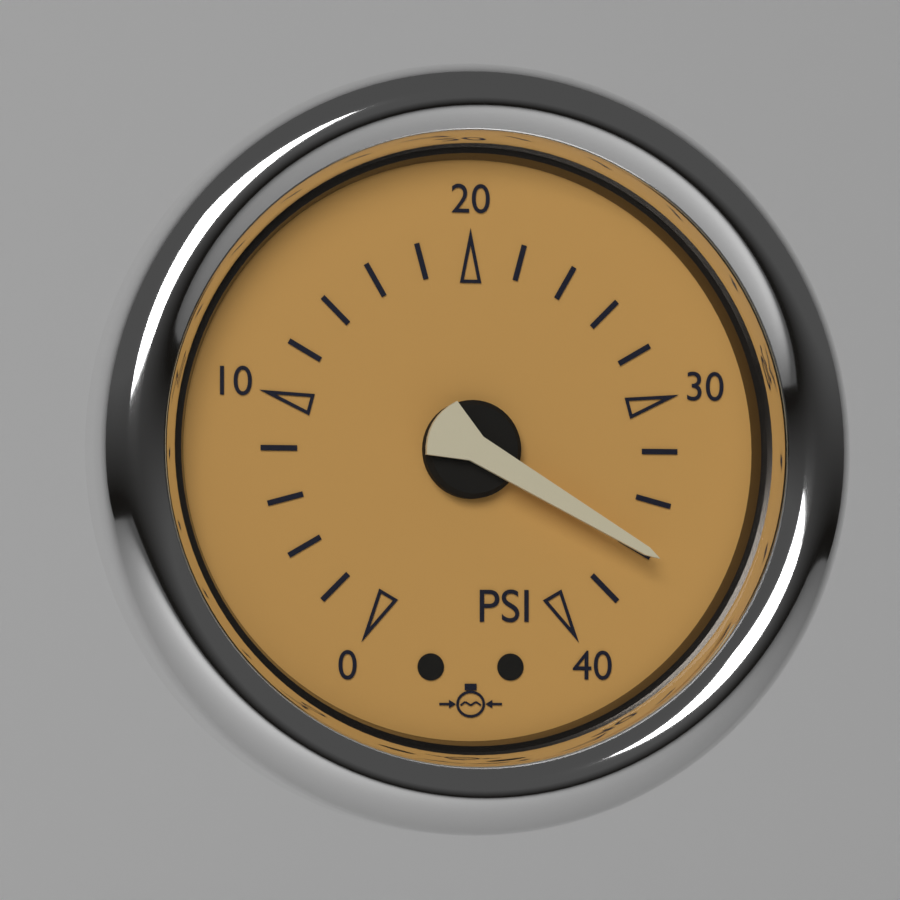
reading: 36 psi
